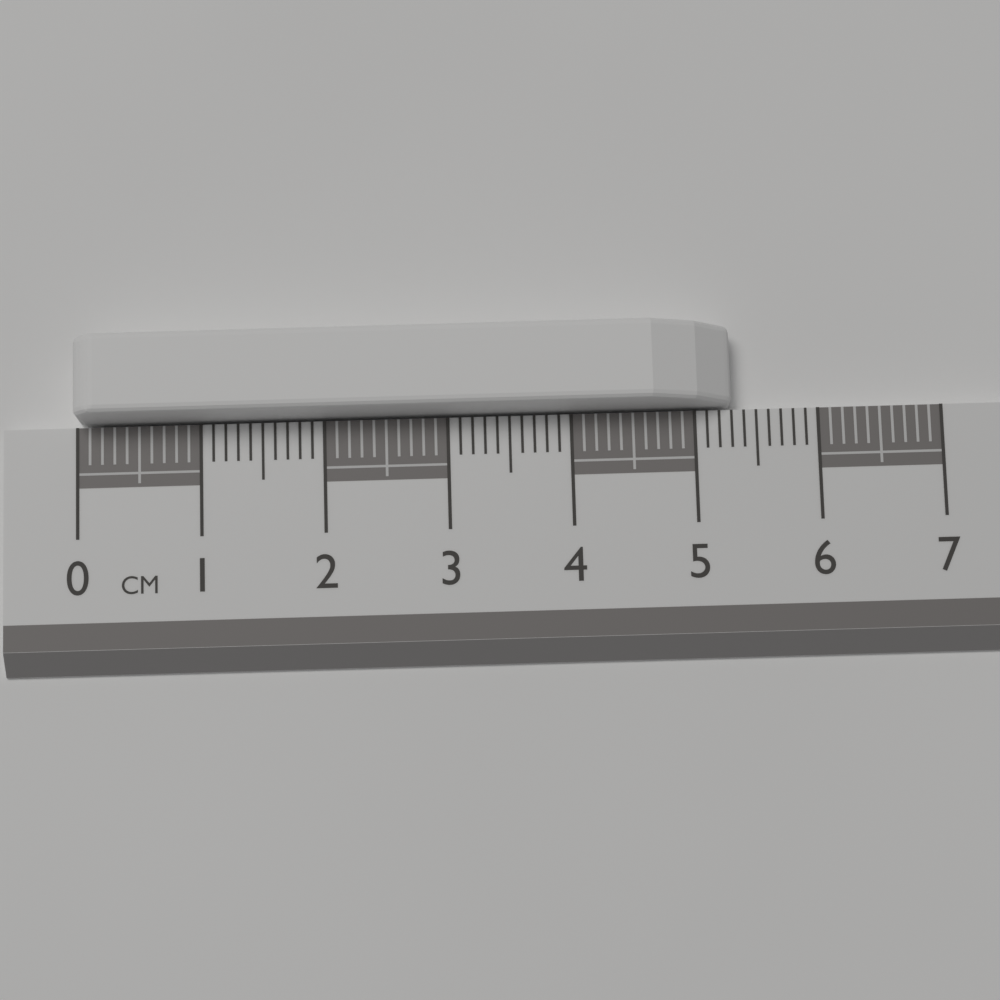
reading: 5.3 cm
